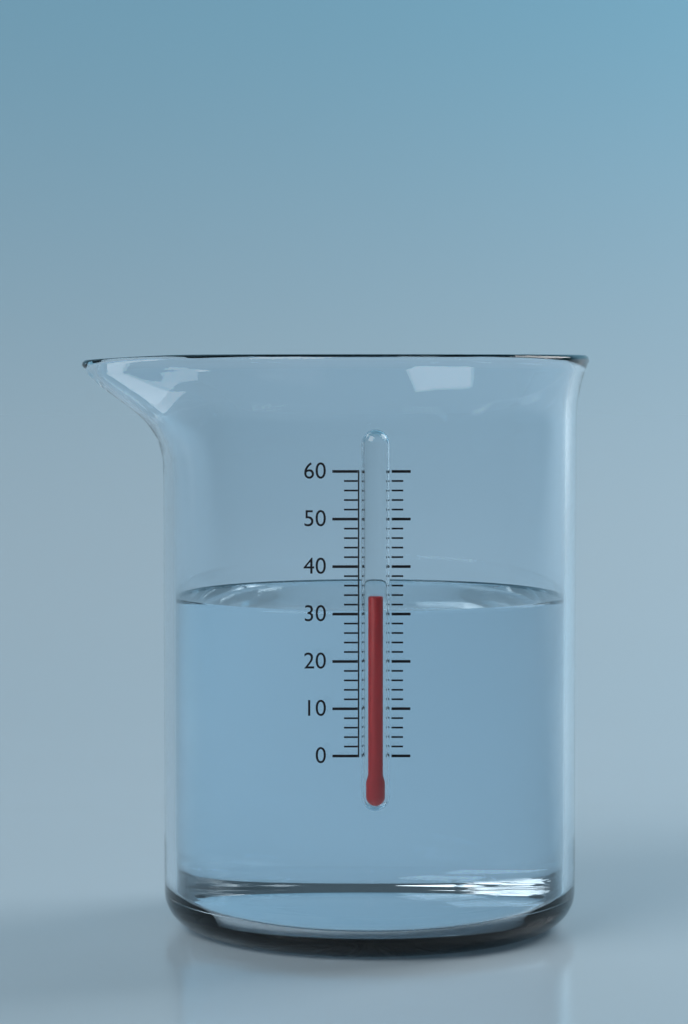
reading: 34 (no unit)
